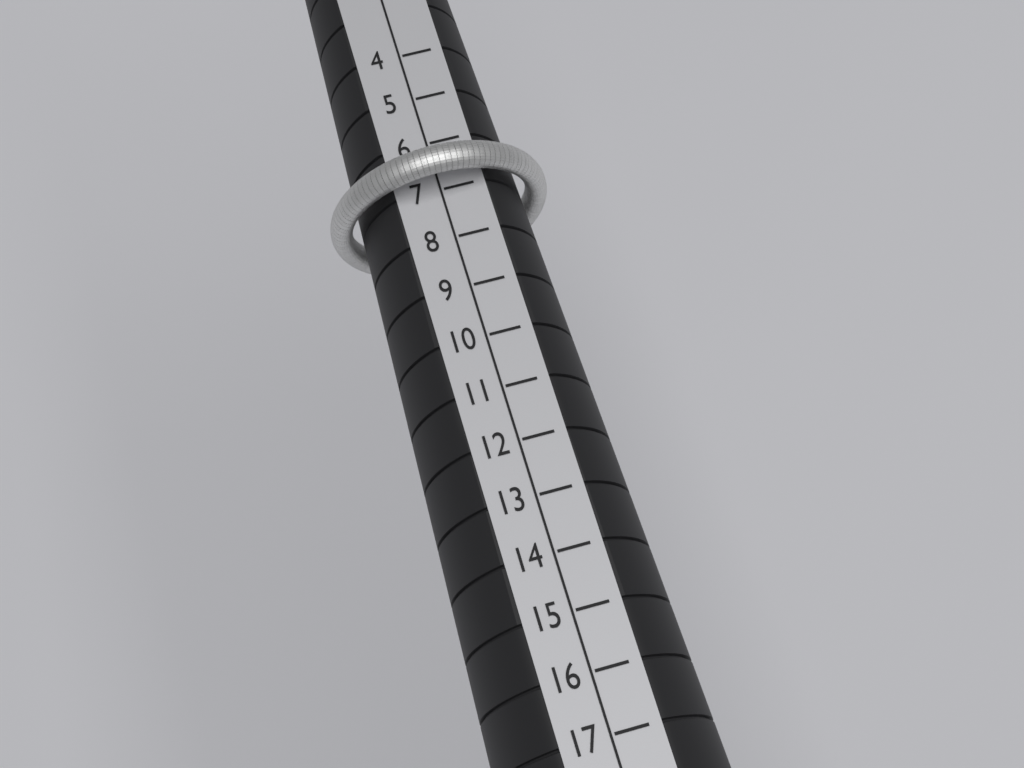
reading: 7 (no unit)
